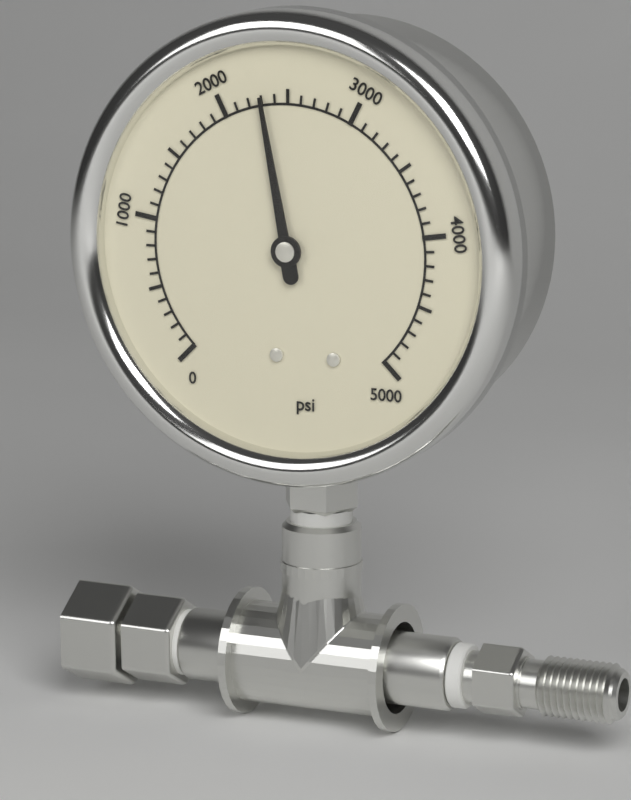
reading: 2300 psi
